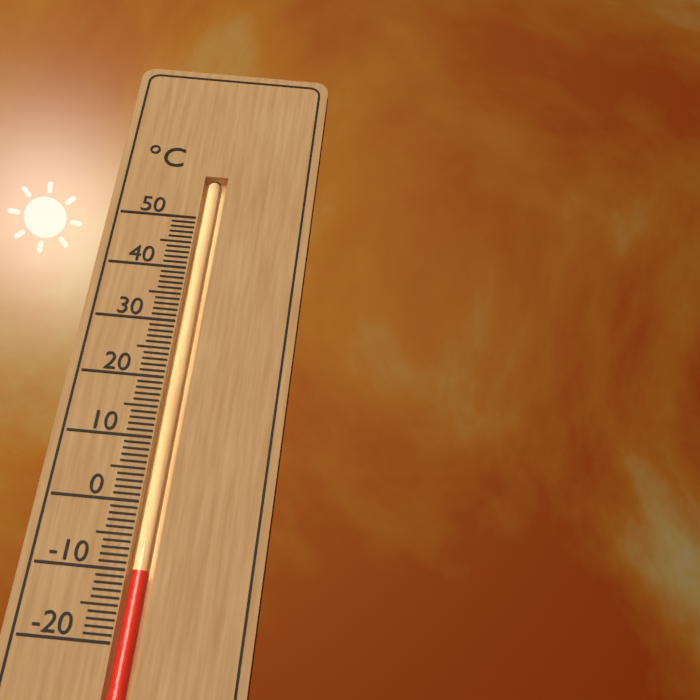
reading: -10 °C
